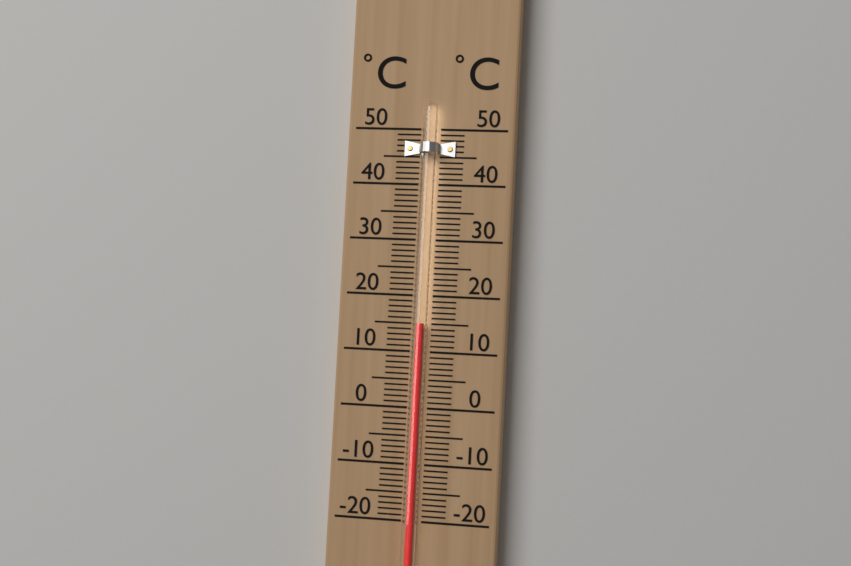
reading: 15 °C
